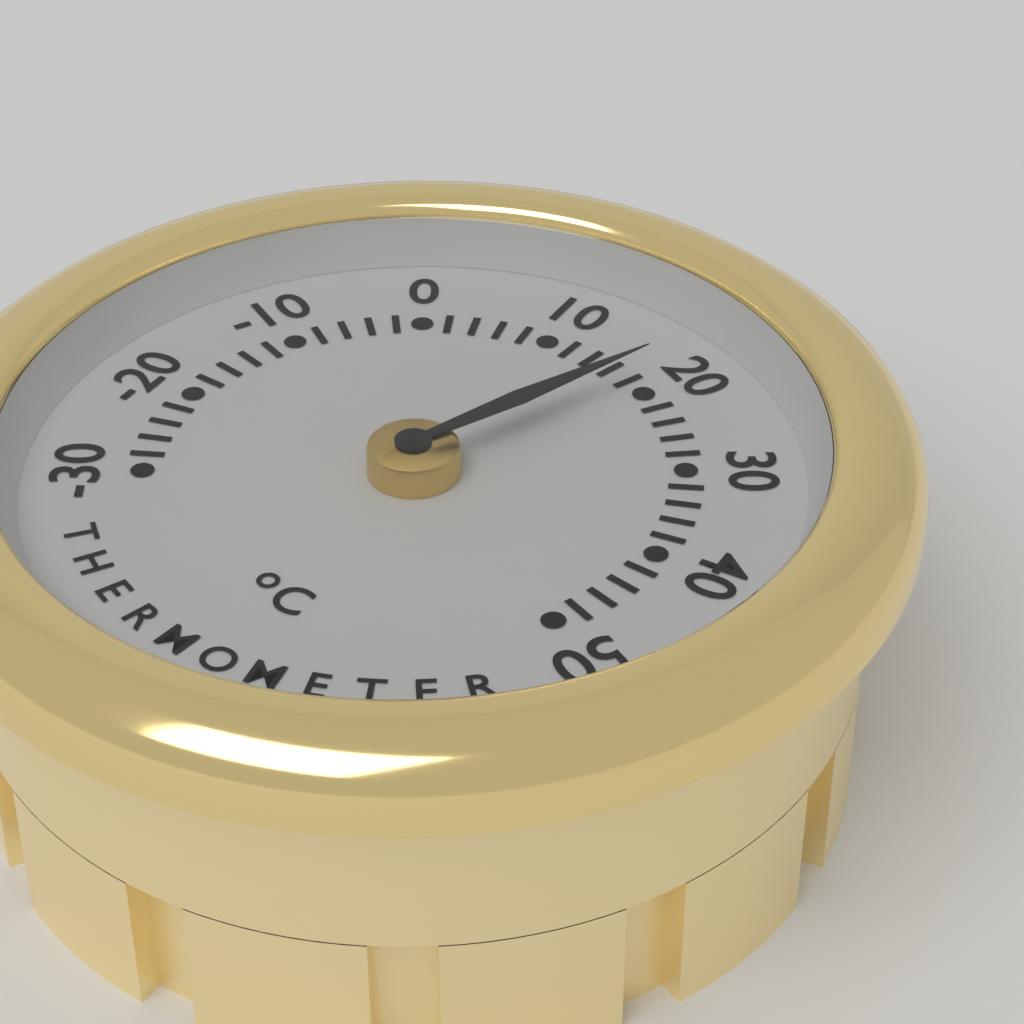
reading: 18 °C
